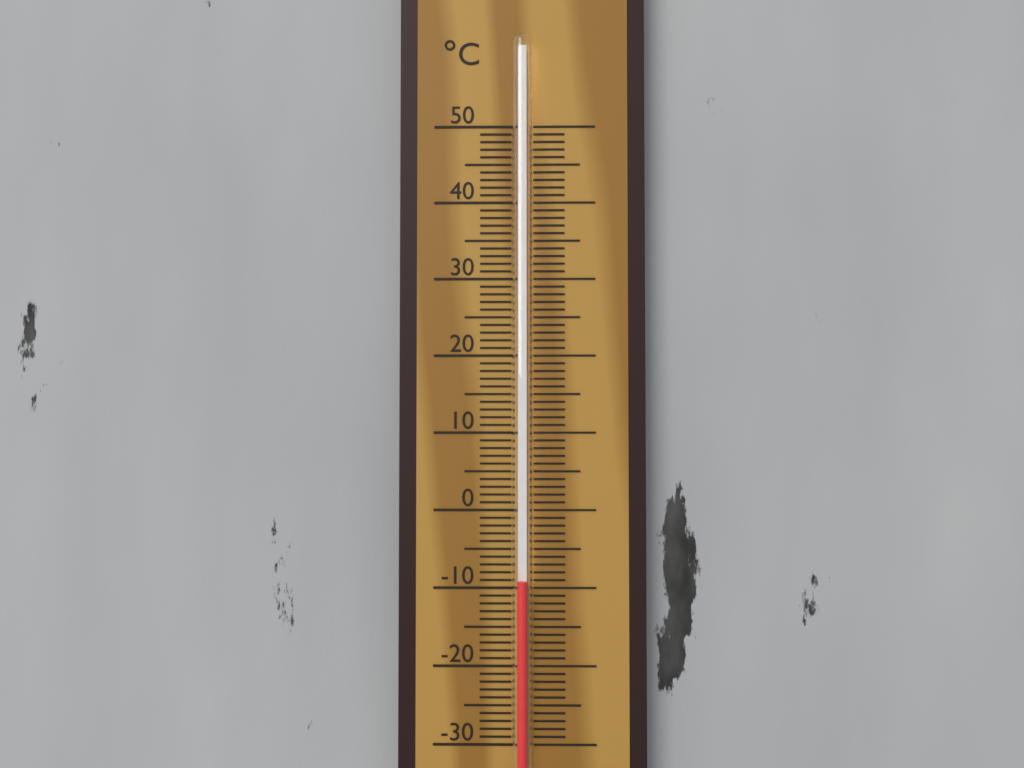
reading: -9 °C
